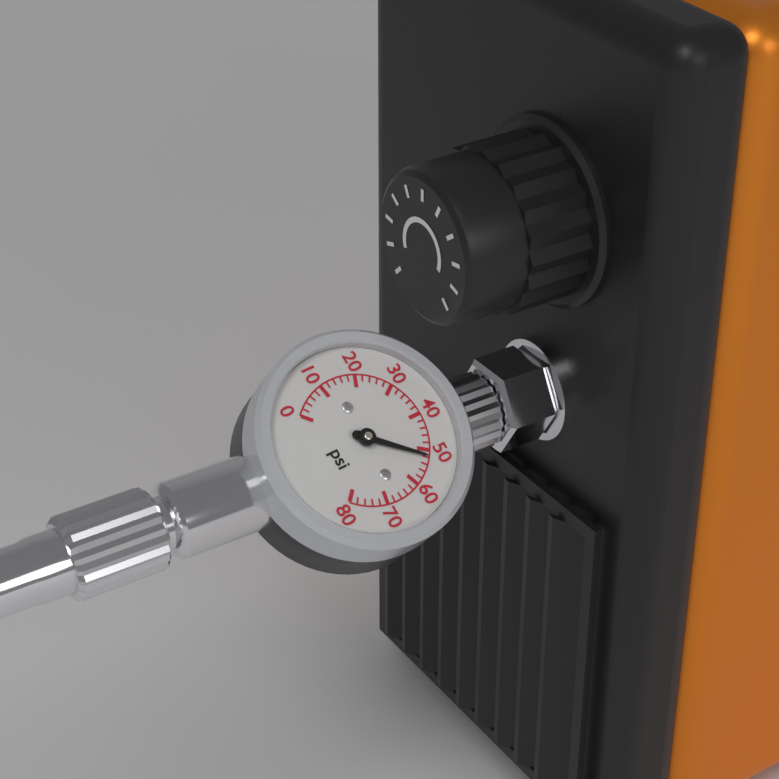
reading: 52 psi
